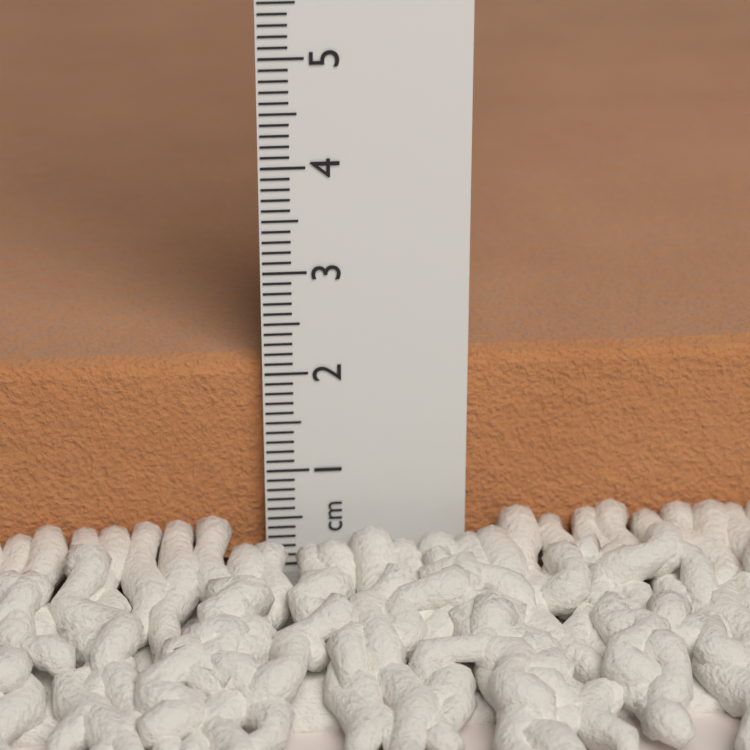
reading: 2.1 cm
